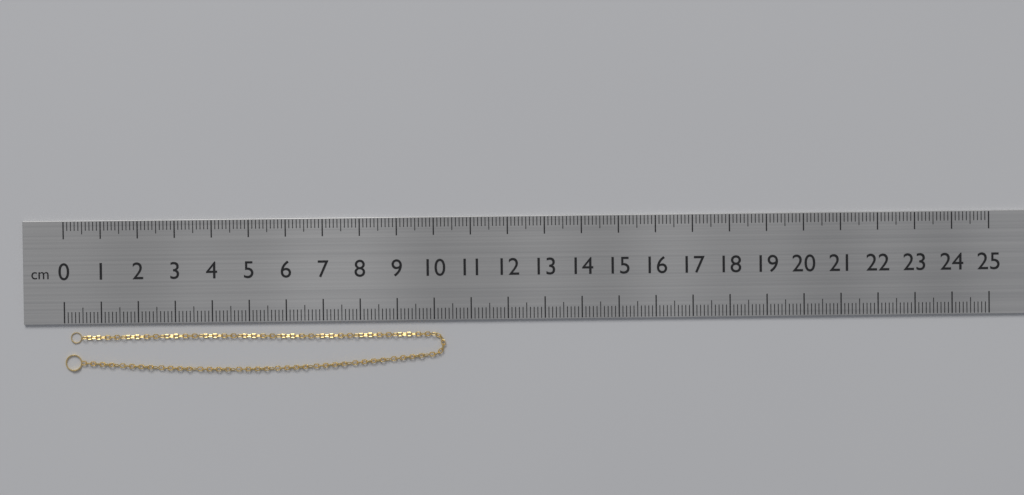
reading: 10.3 cm
